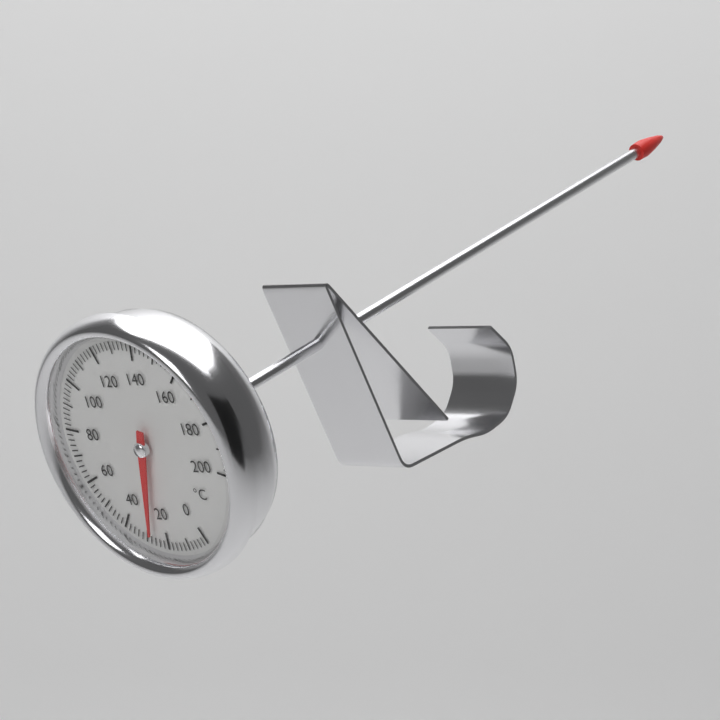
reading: 27 °C
